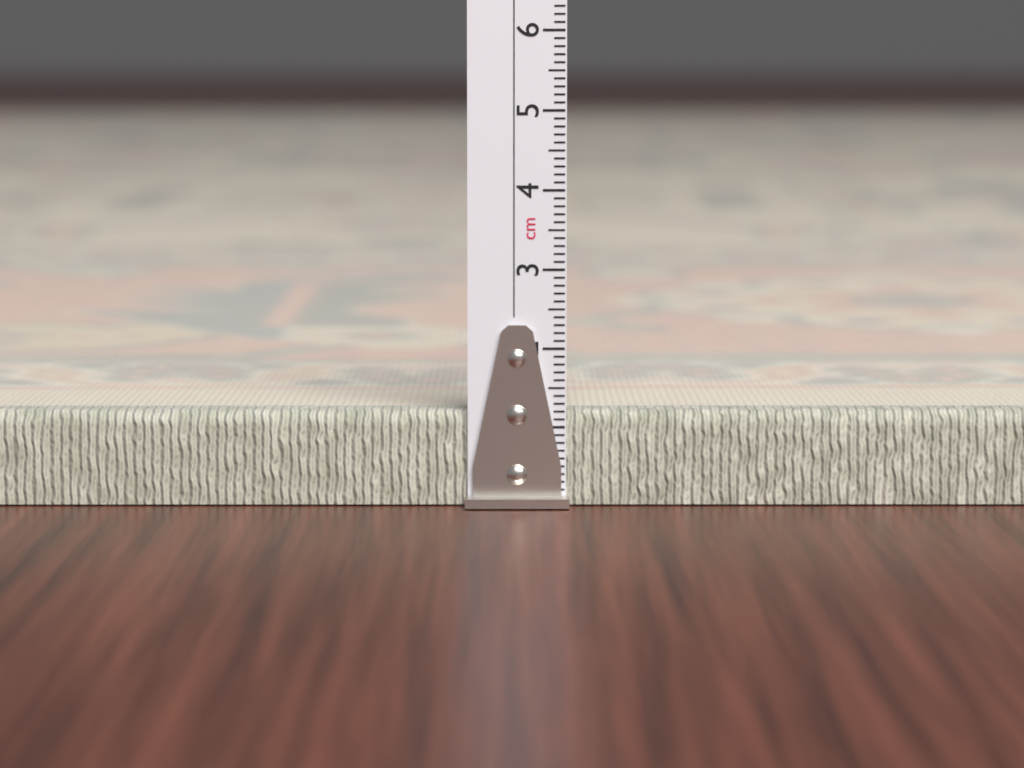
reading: 1.2 cm
